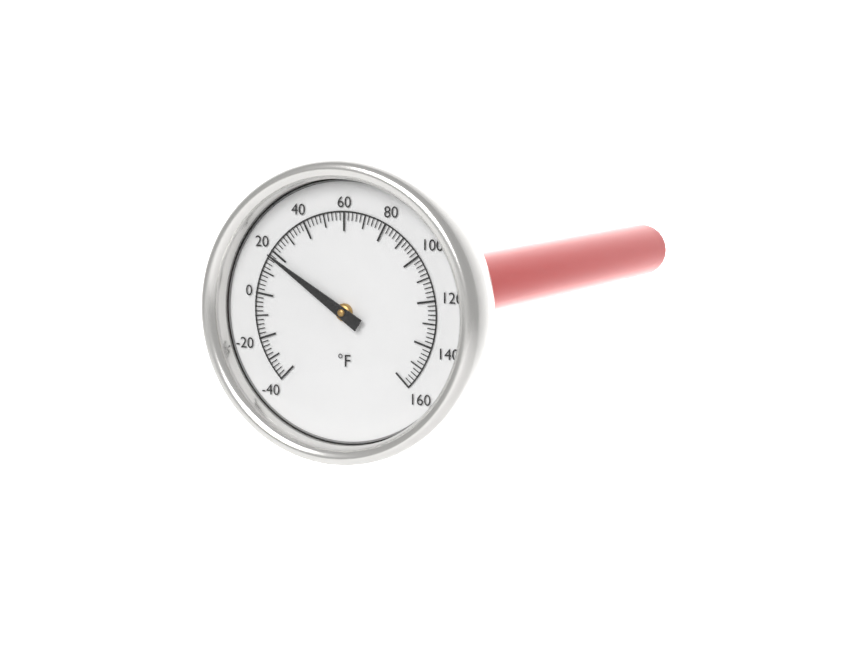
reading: 18 °F
